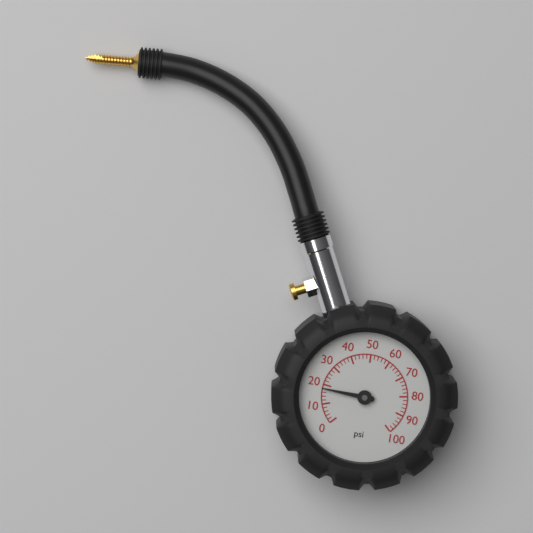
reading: 18 psi
